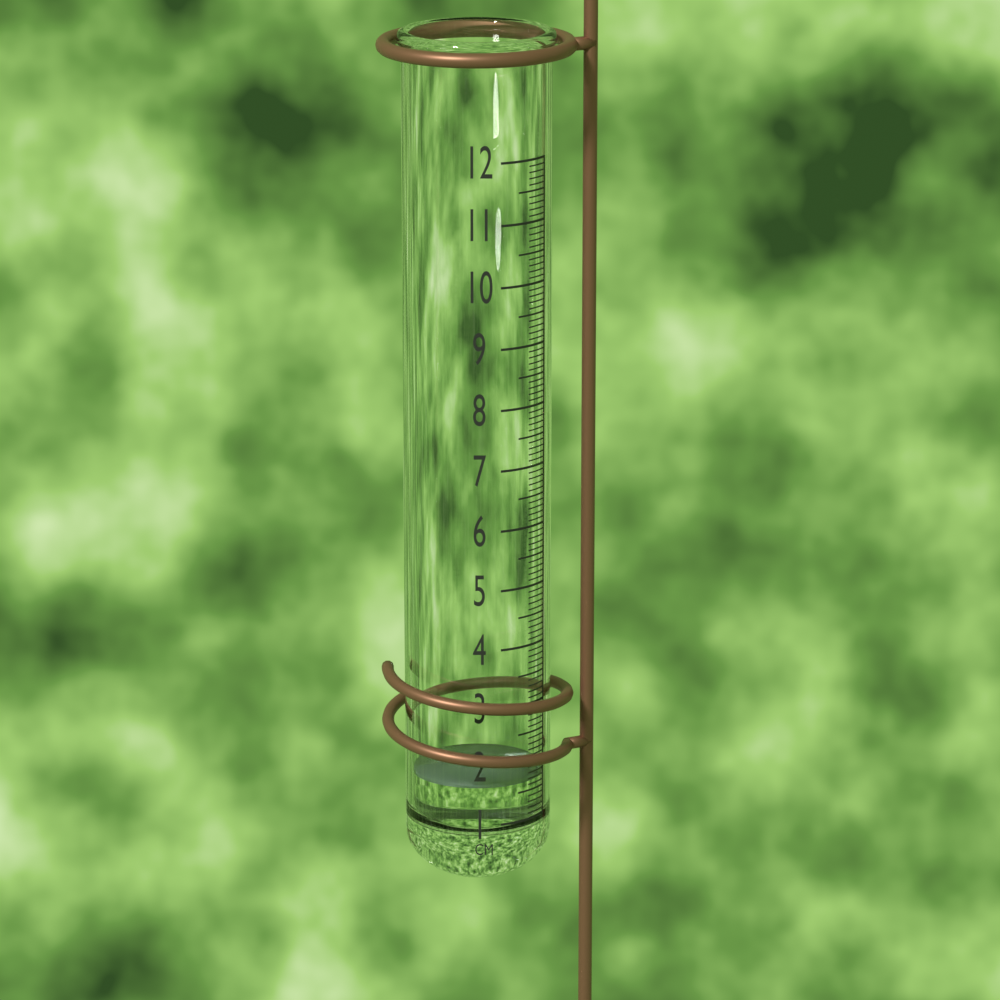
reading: 1.7 cm
